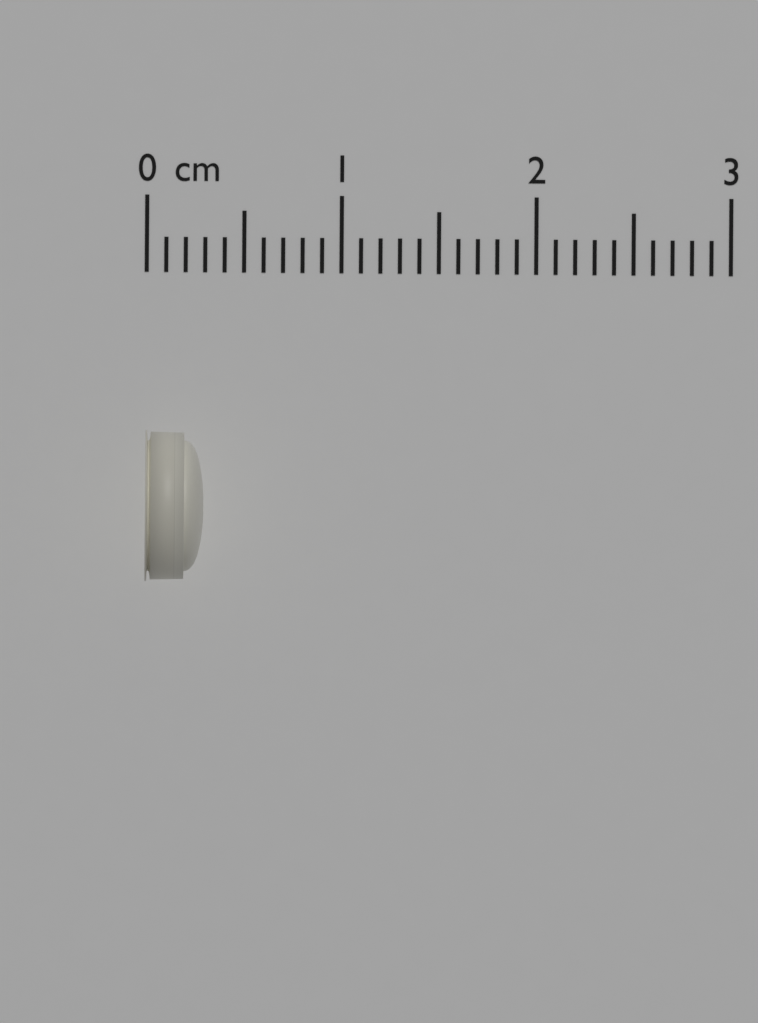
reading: 0.3 cm
